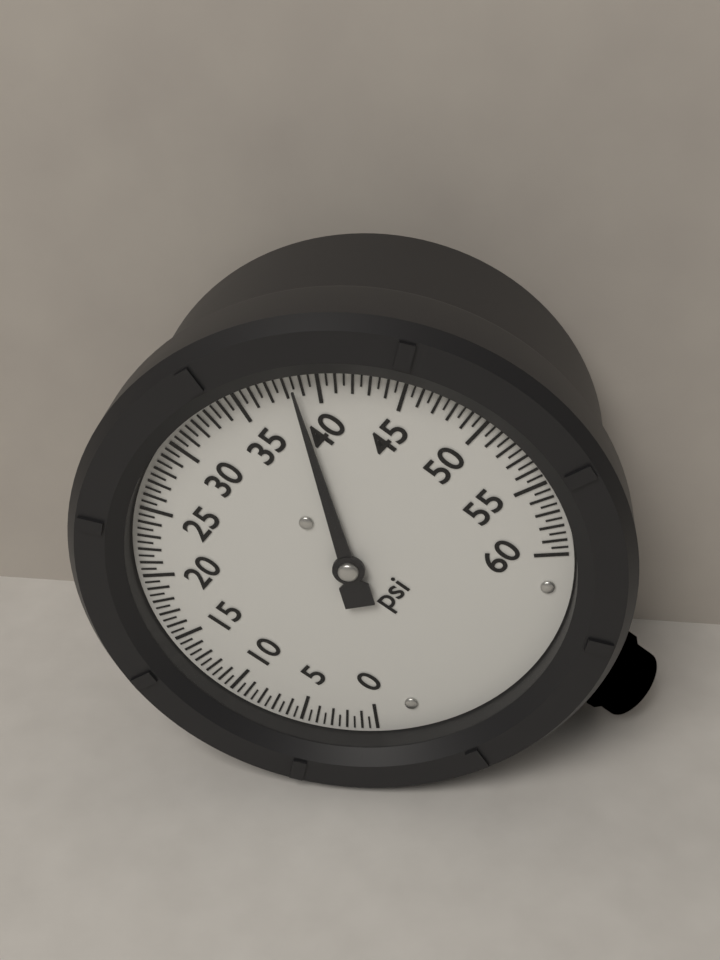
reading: 38.5 psi
